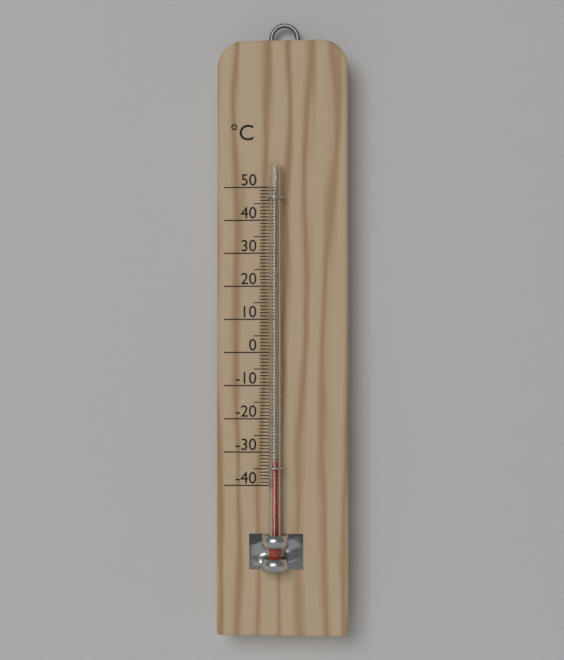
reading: -33 °C
